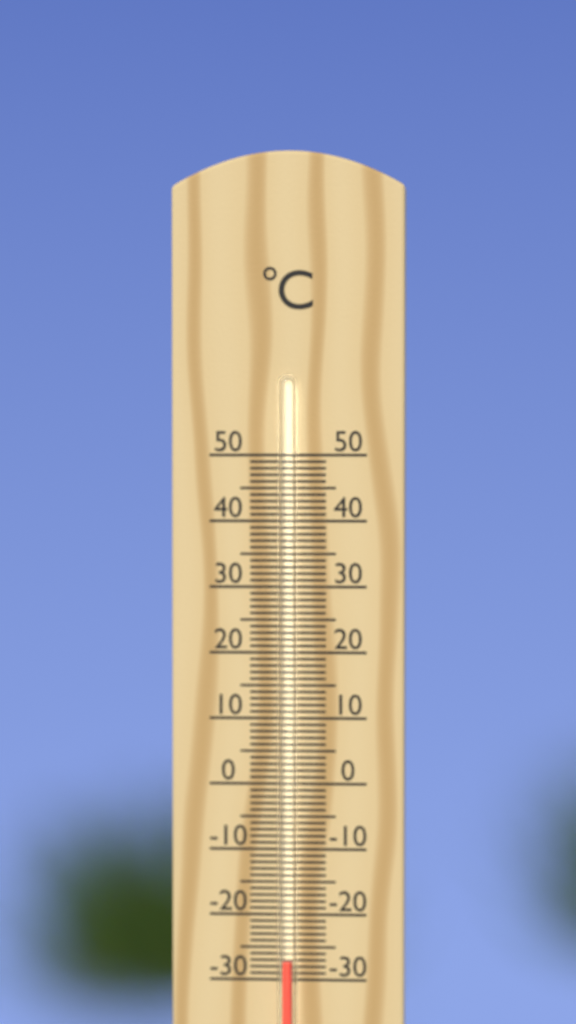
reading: -27 °C
